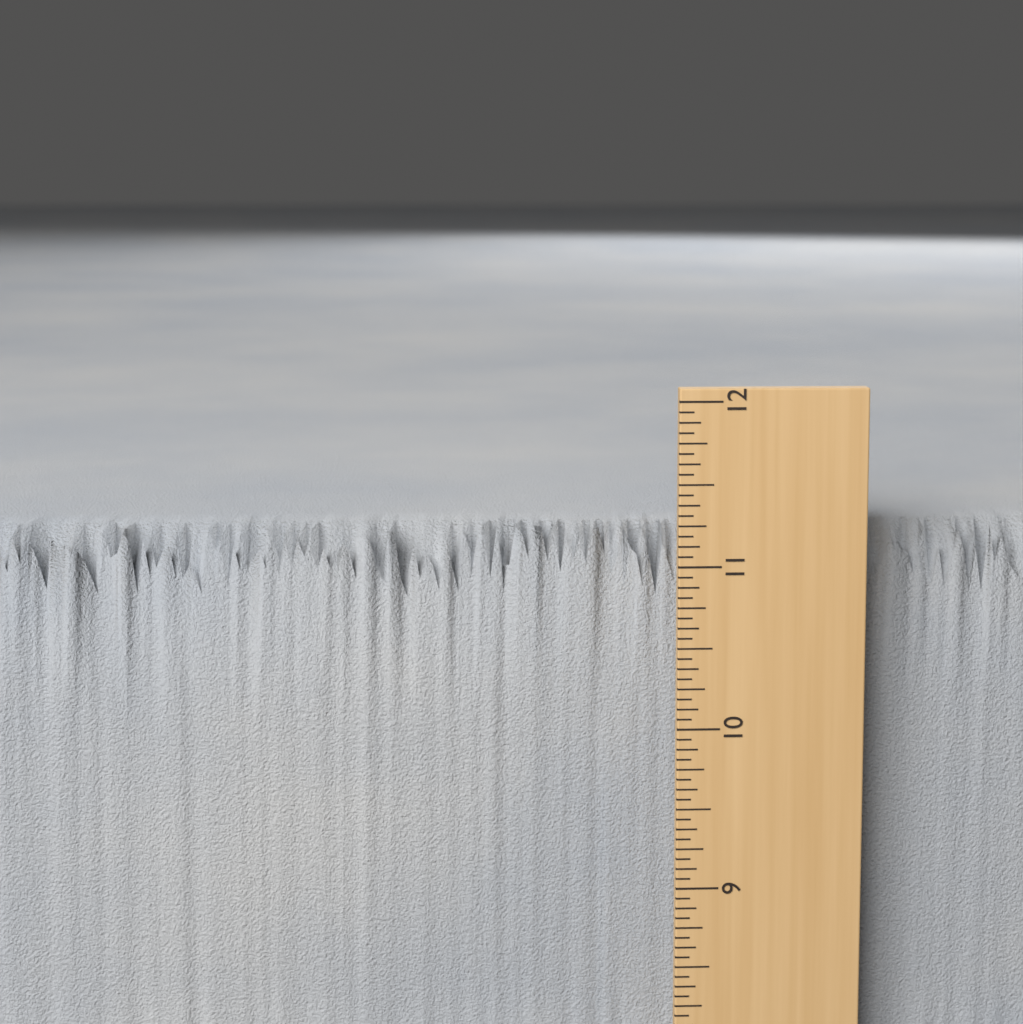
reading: 11.1875 in
